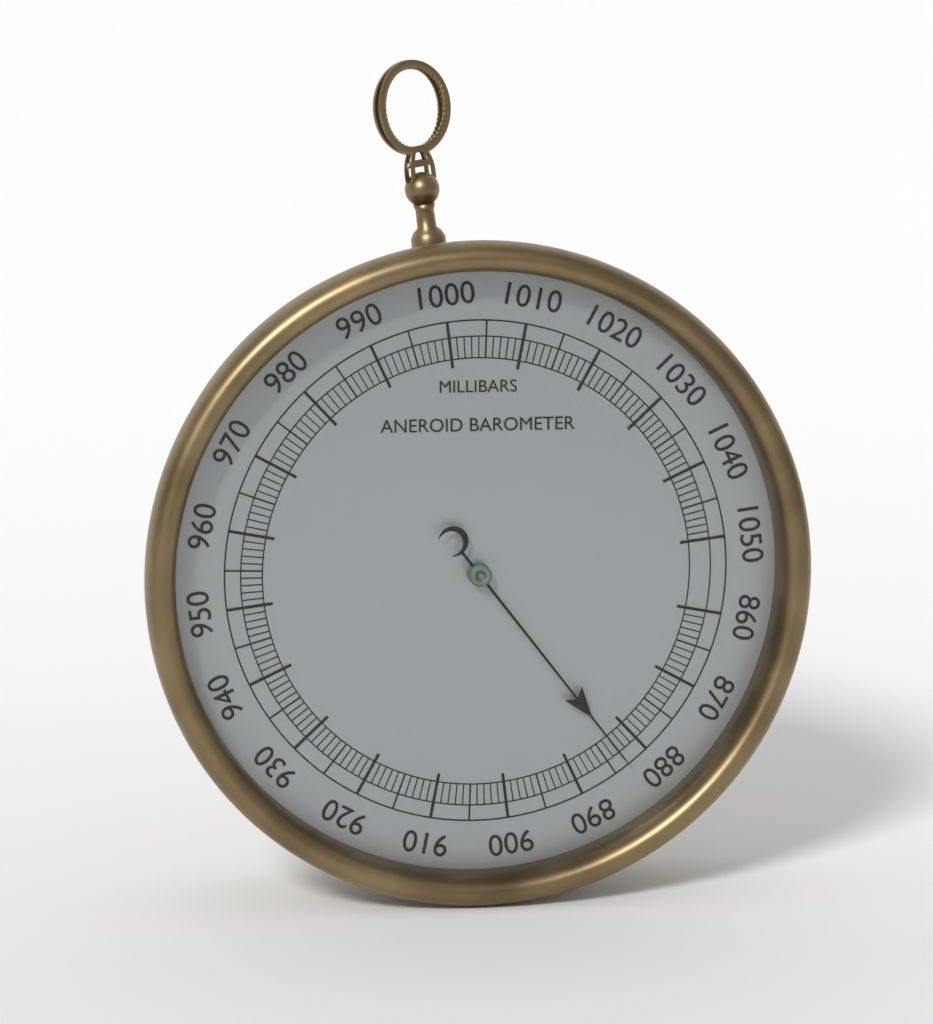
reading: 883 mbar
